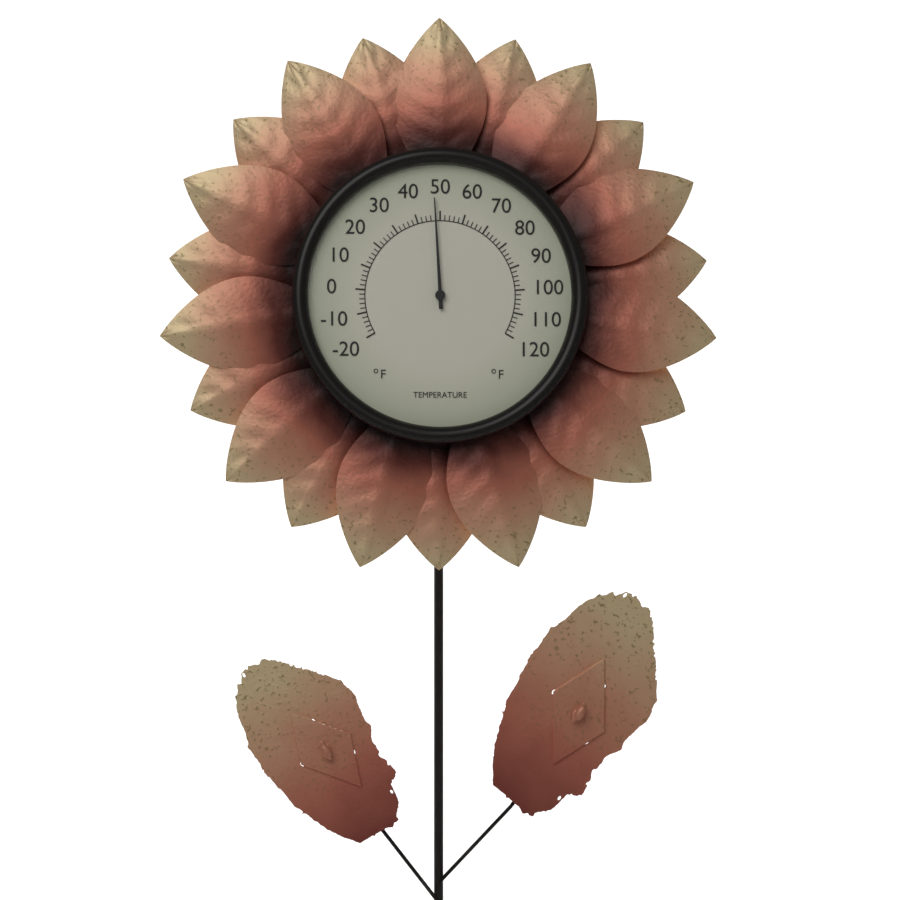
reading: 48 °F
